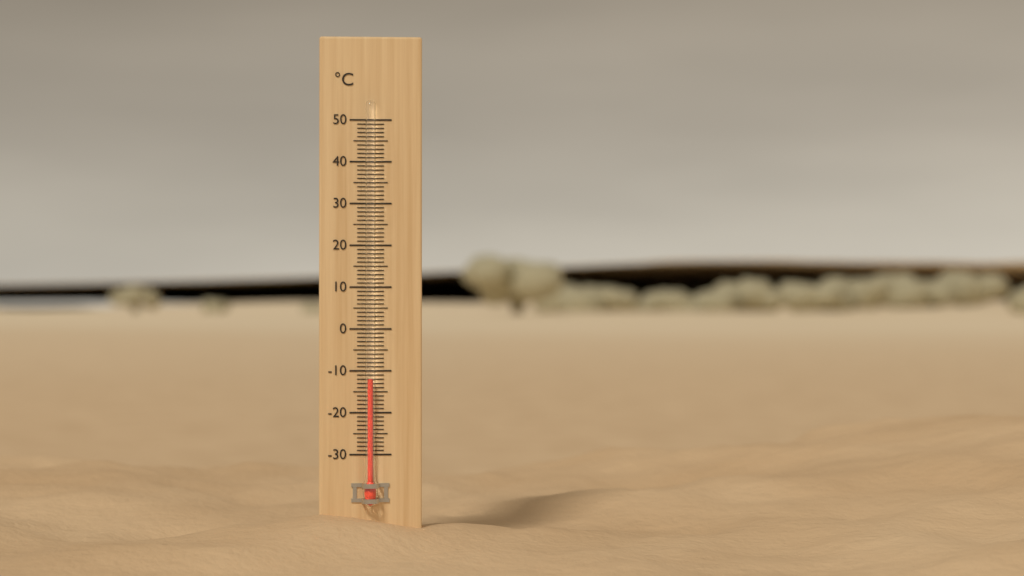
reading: -12 °C
